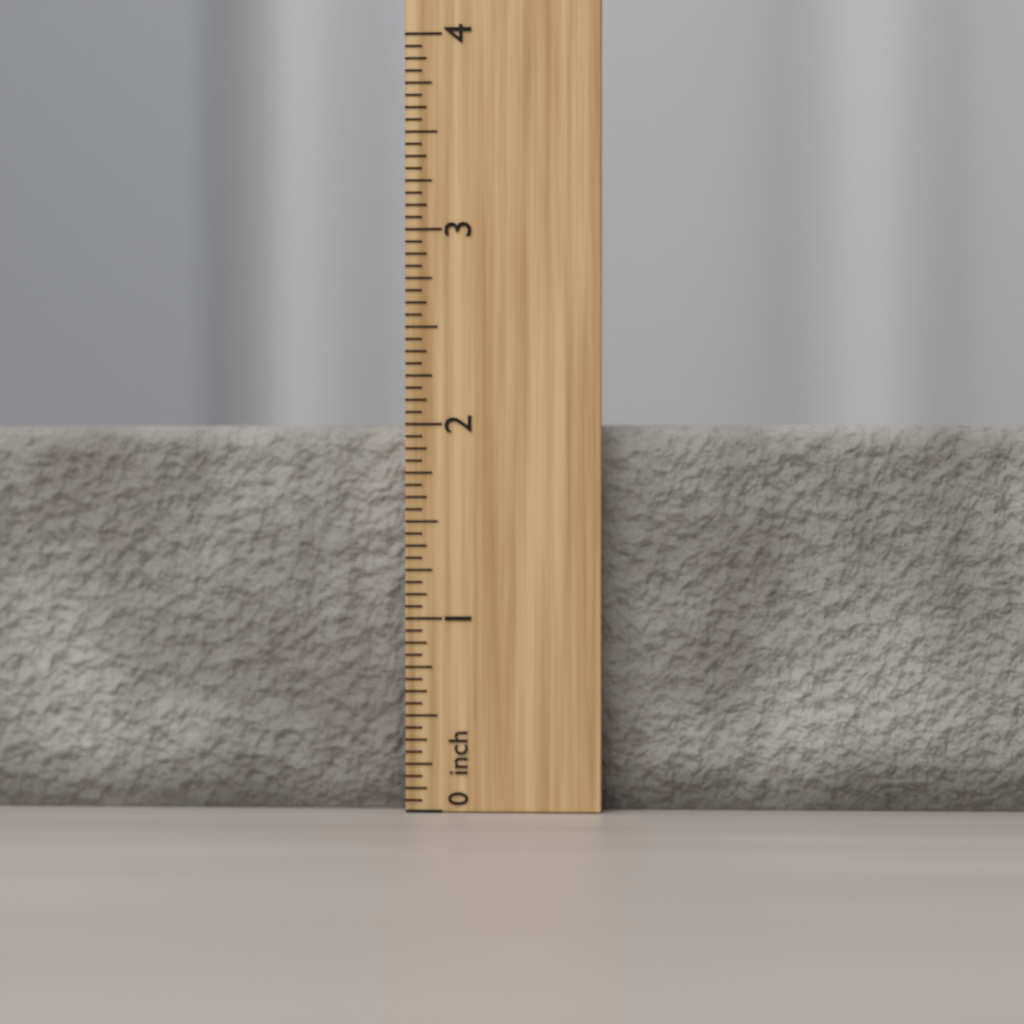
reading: 2.0000 inch
